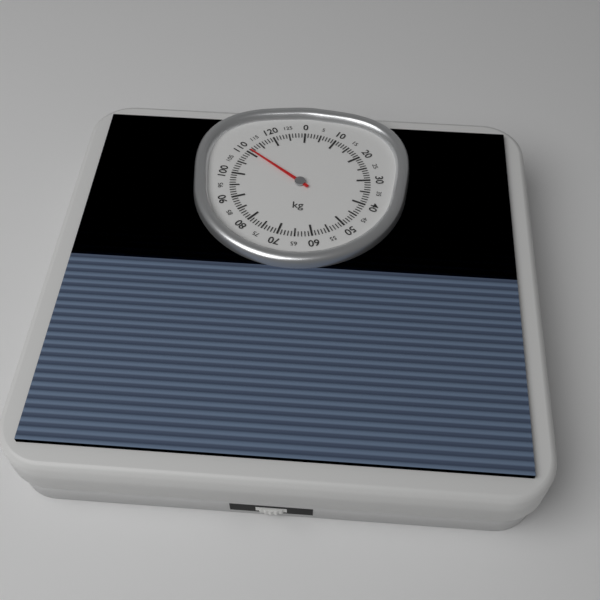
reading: 111 kg
